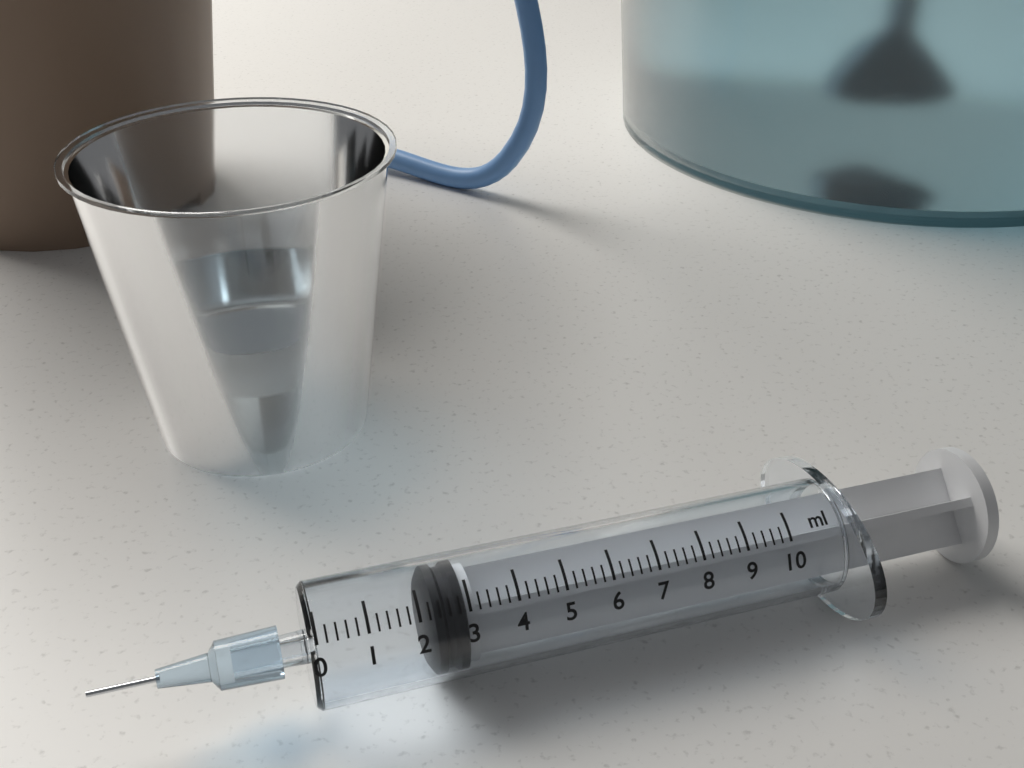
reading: 2.2 ml
